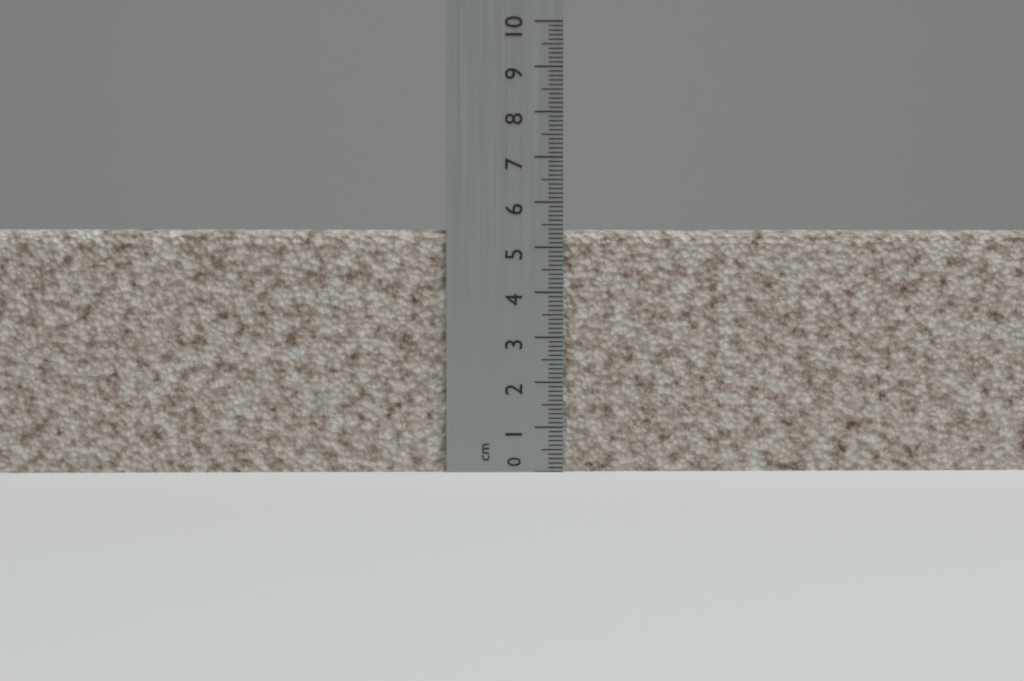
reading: 5.4 cm
